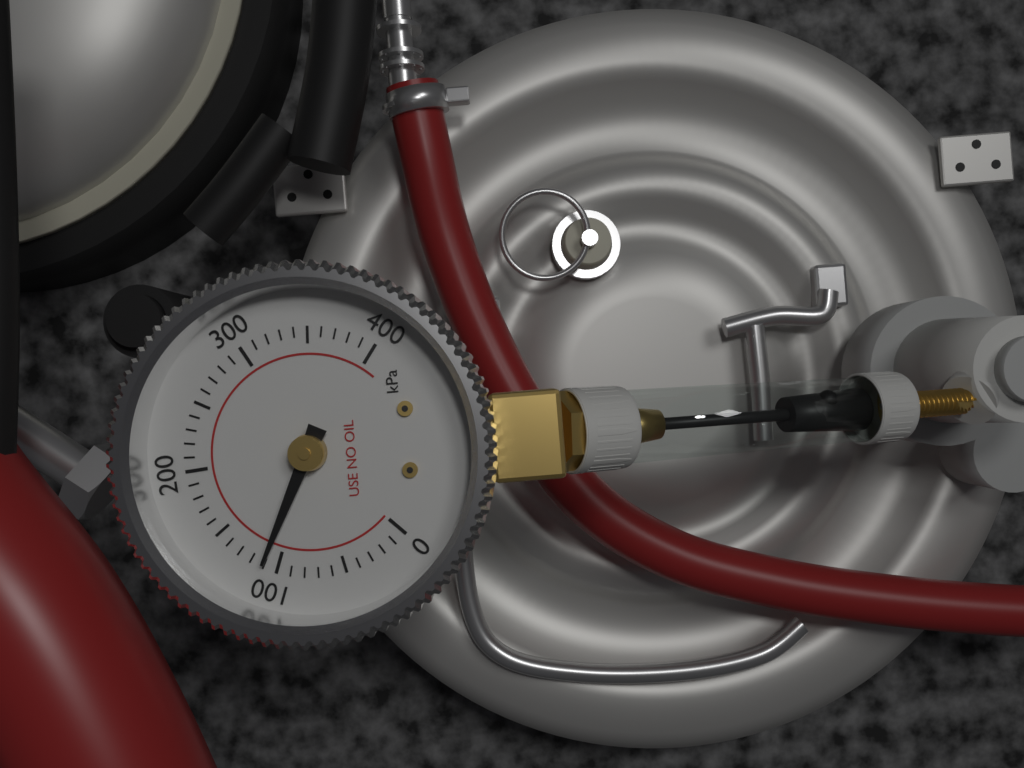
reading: 110 kPa
